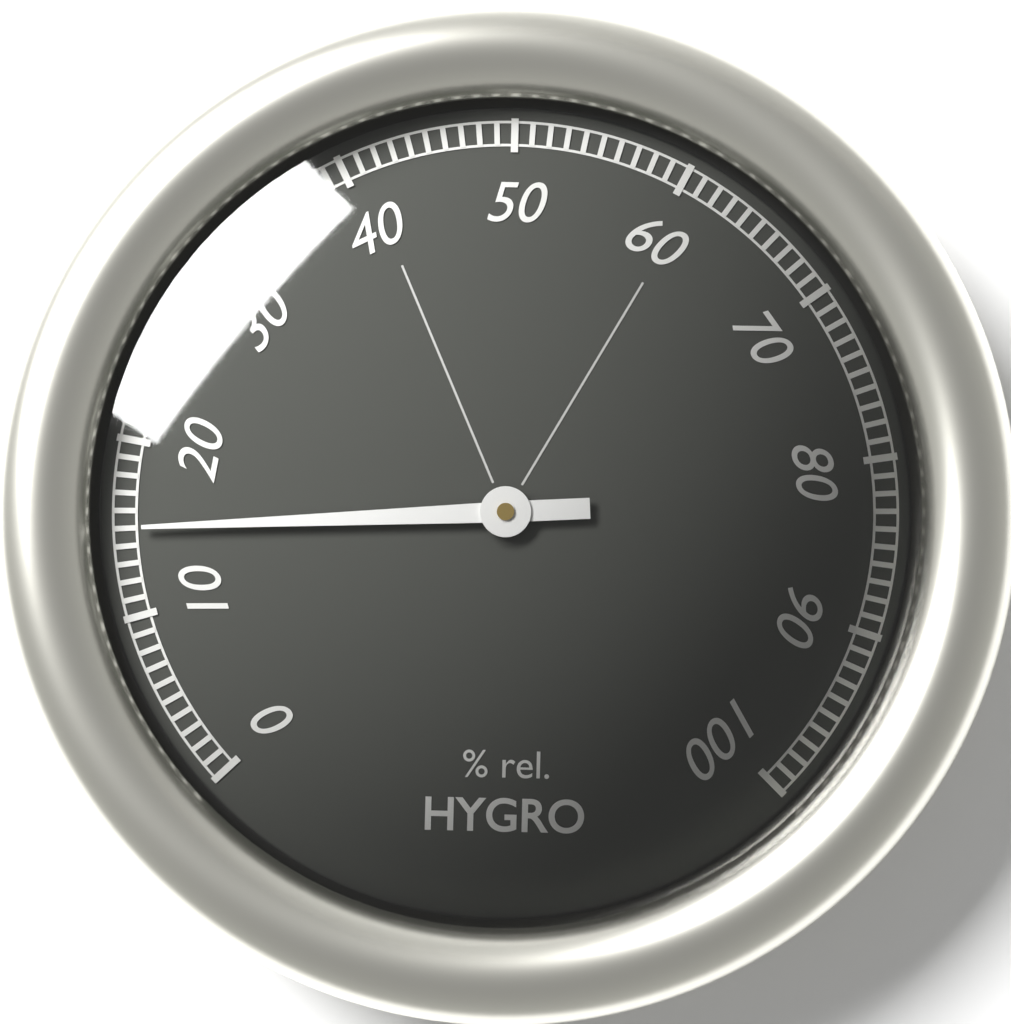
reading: 15 %
